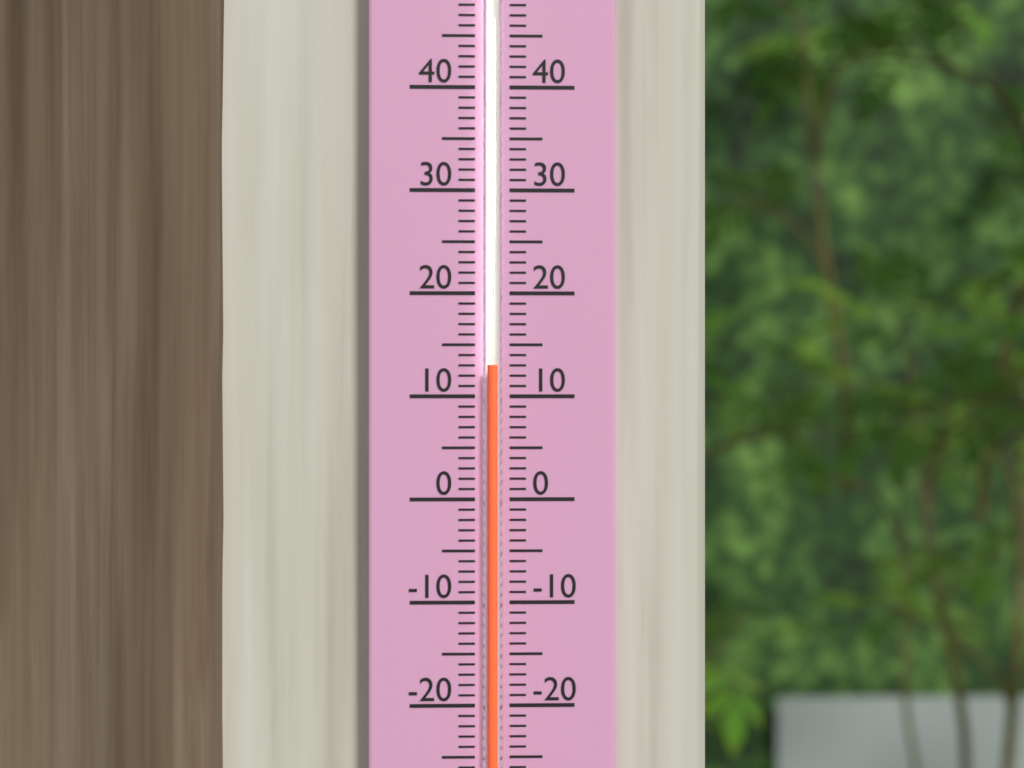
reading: 13 (no unit)
